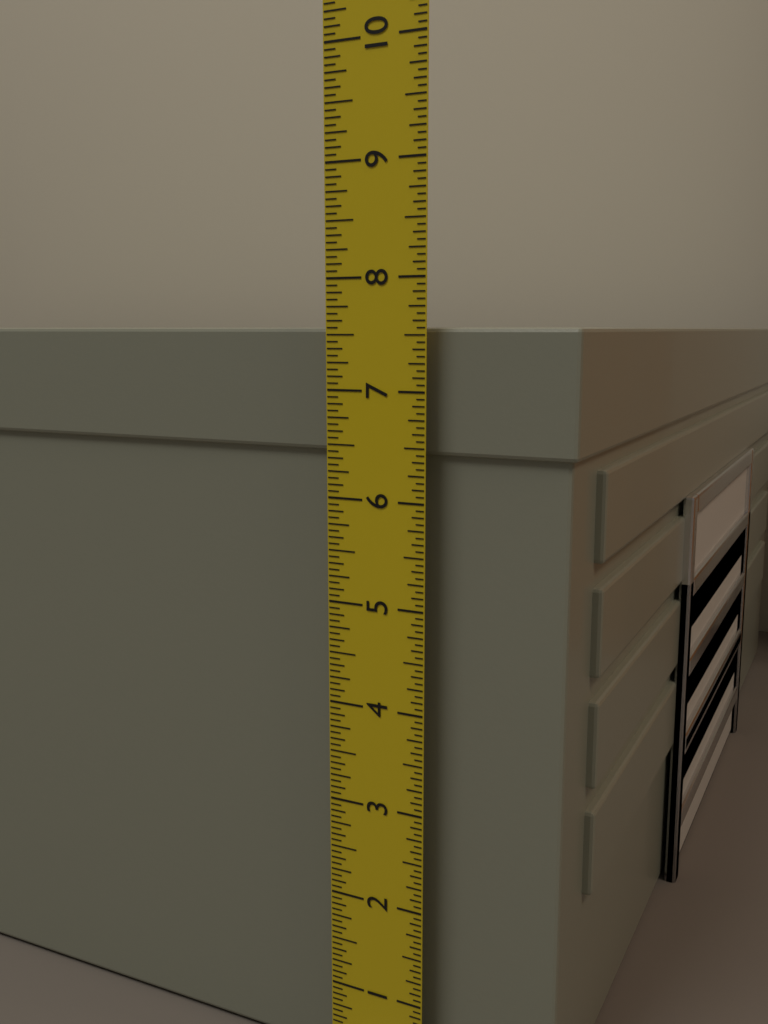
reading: 7.5625 in
